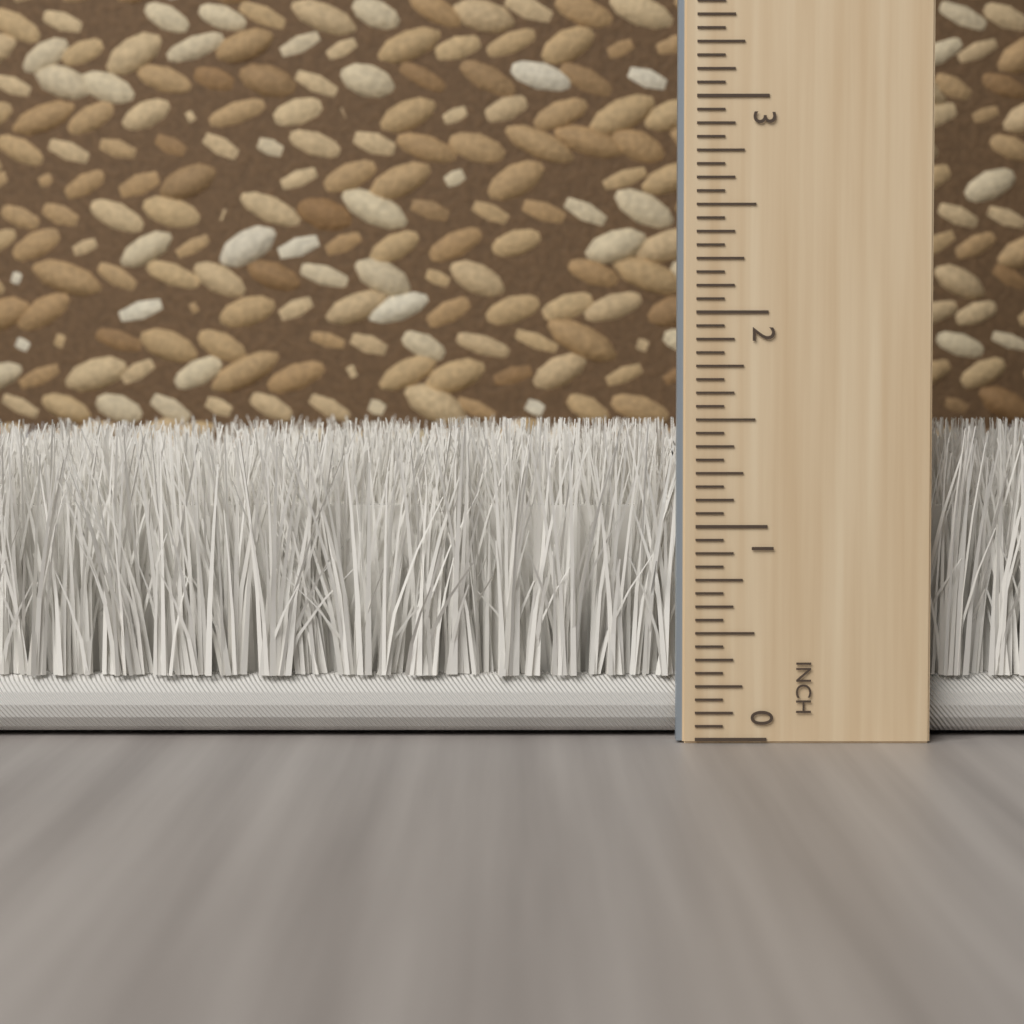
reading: 1.5000 inch
